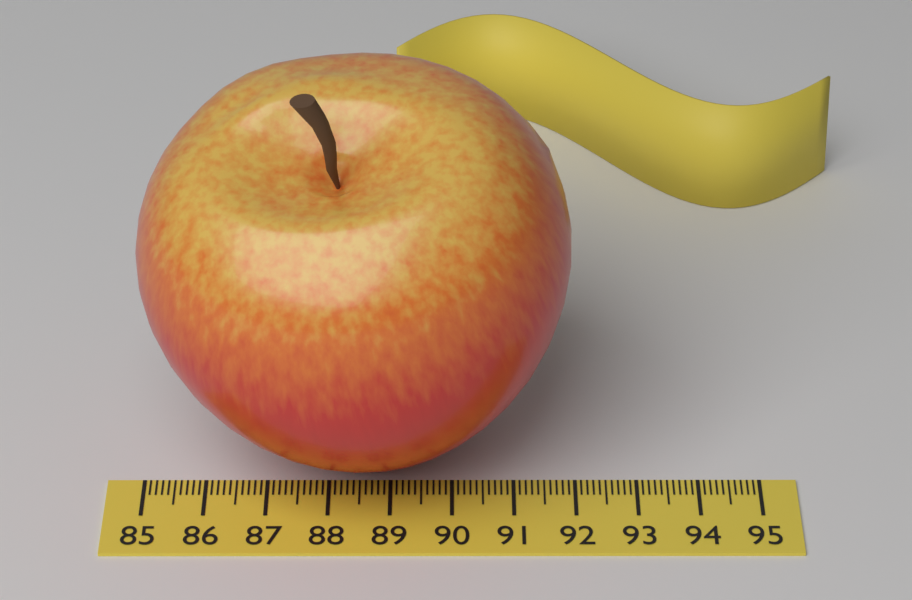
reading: 91.9 (no unit)
